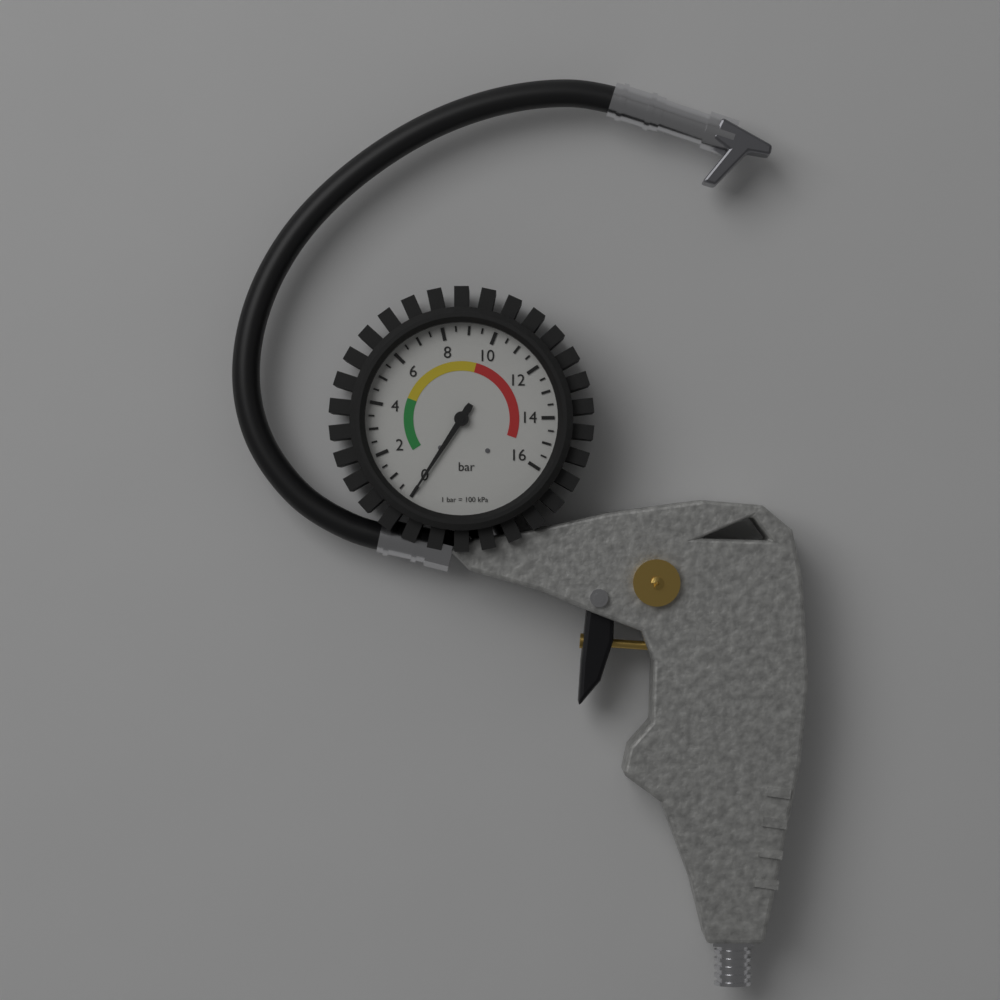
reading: 0.0 bar
